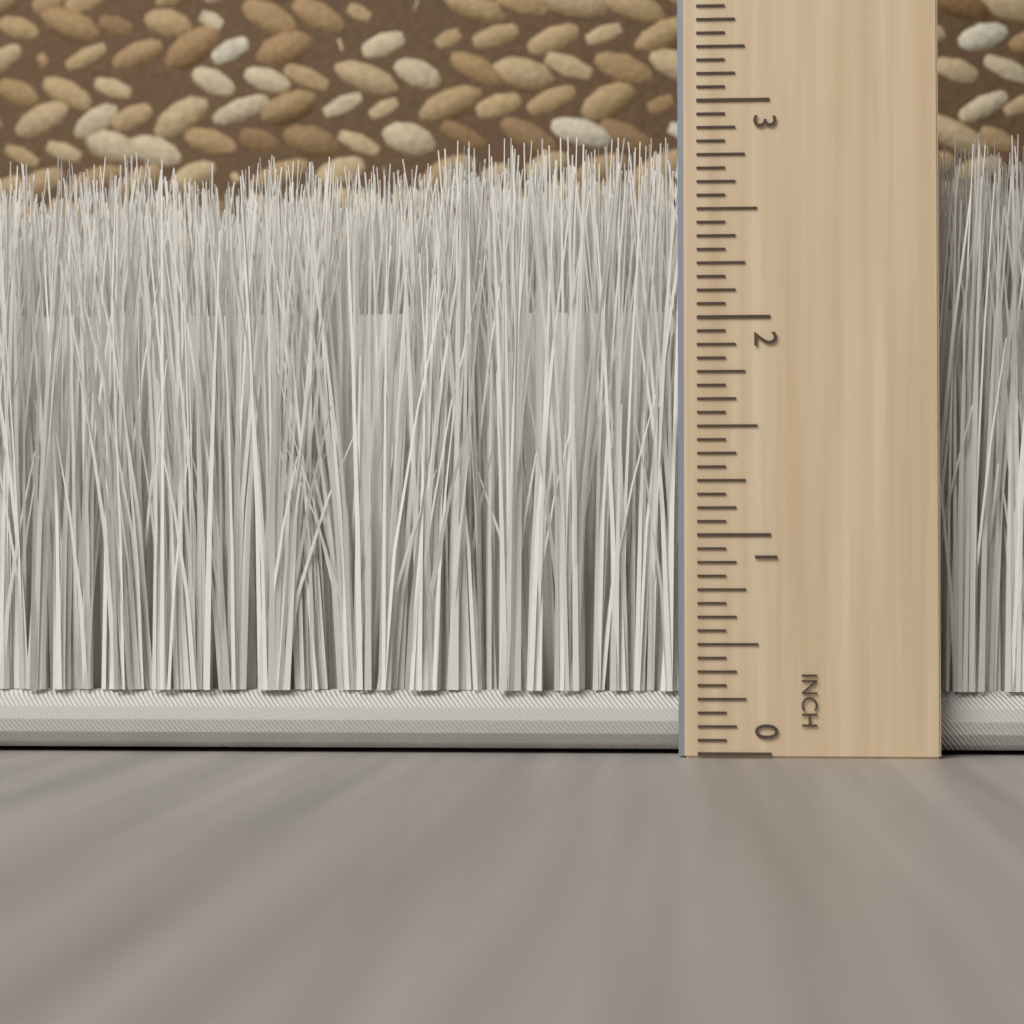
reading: 2.8750 inch
